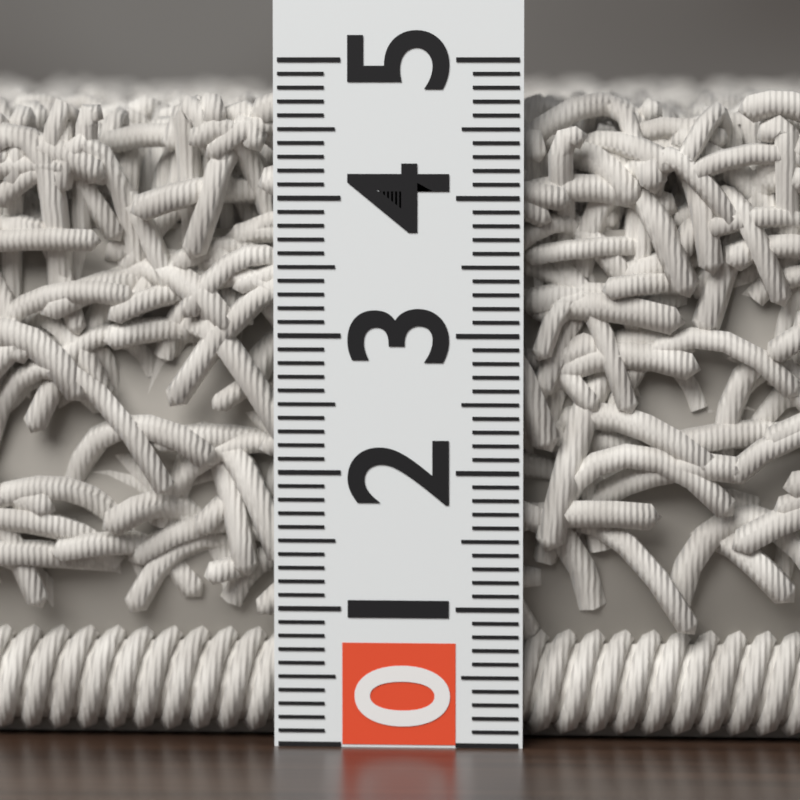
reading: 4.8 (no unit)
